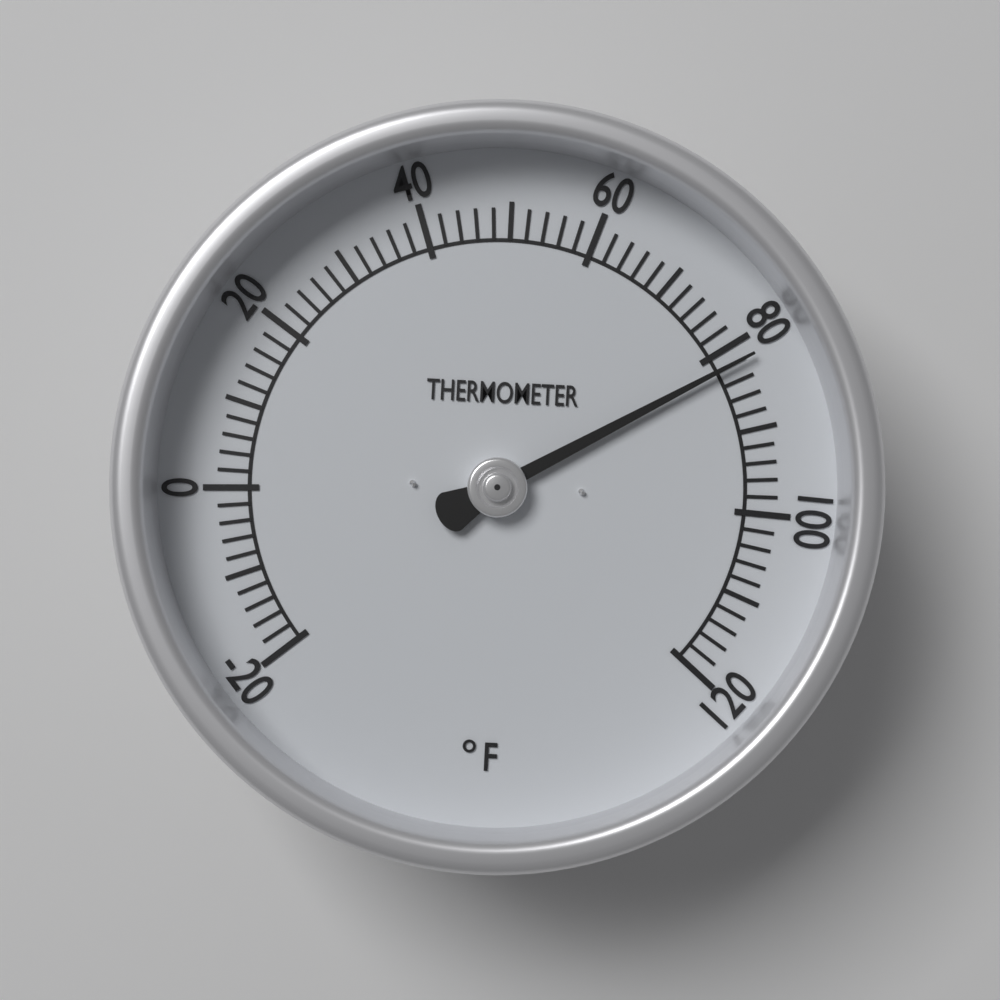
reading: 82 °F
